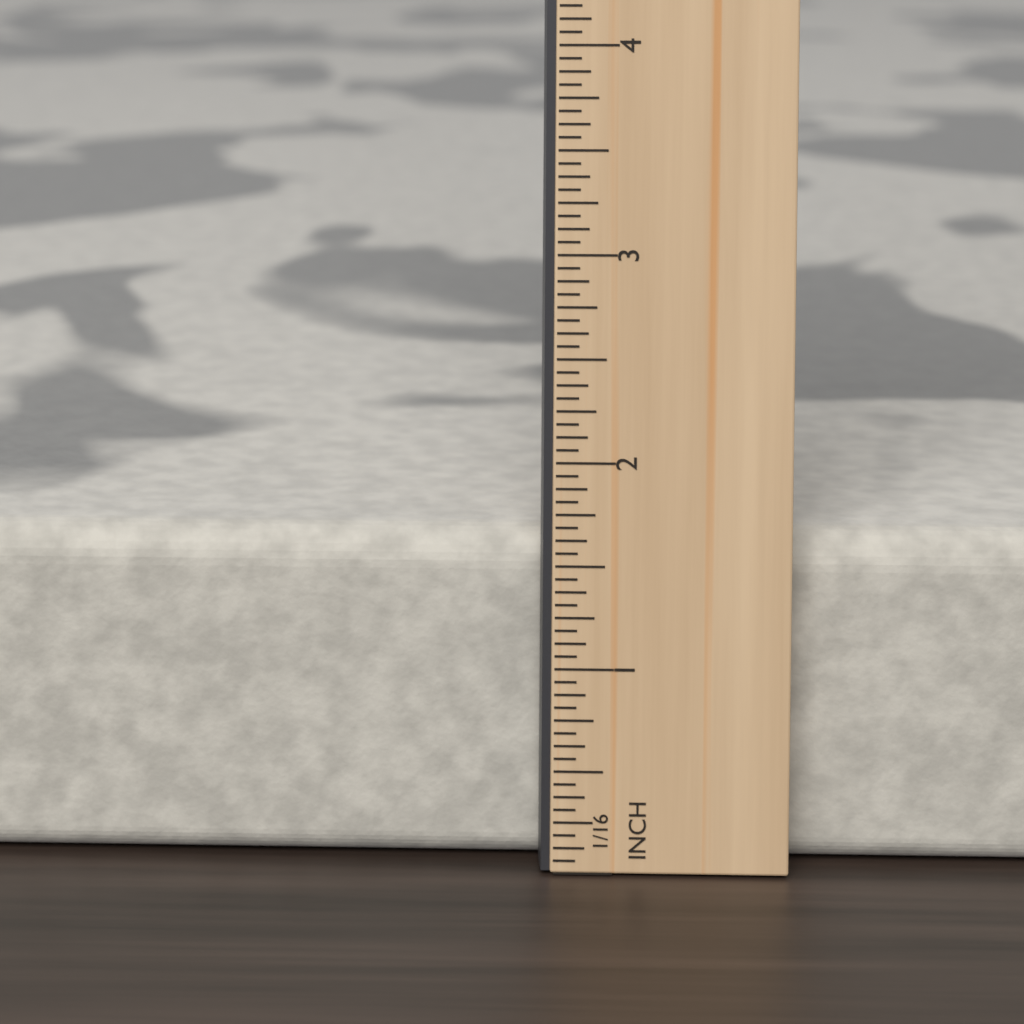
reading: 1.6250 in
